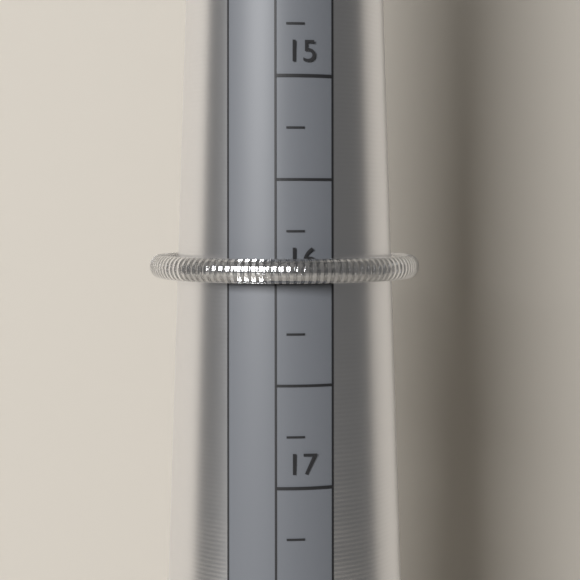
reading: 16.00 mm
